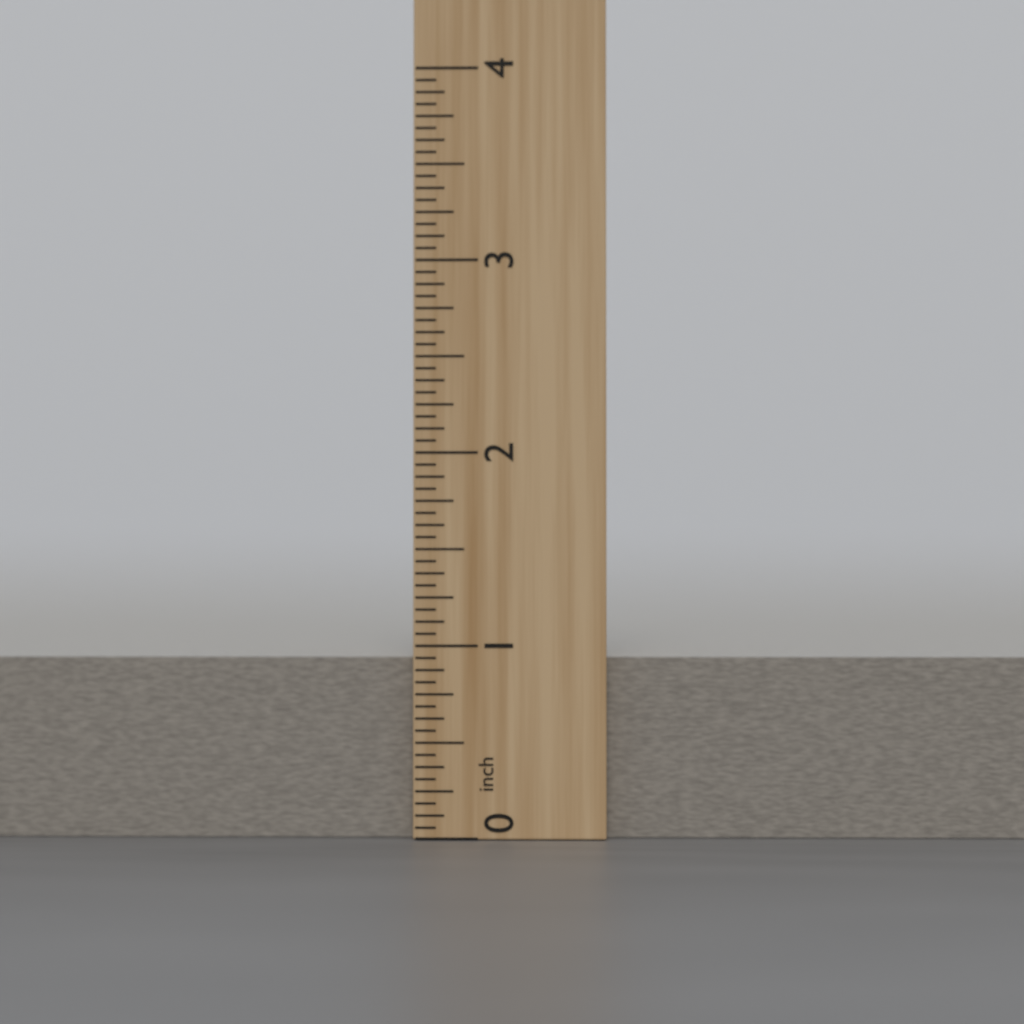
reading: 0.9375 inch
